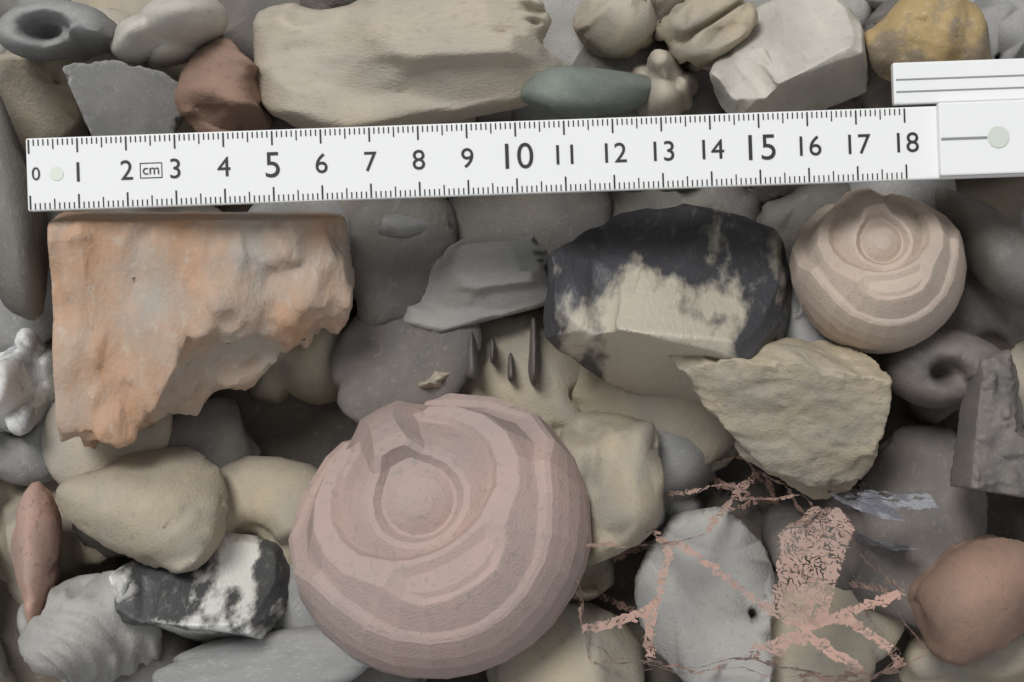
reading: 6.4 cm
